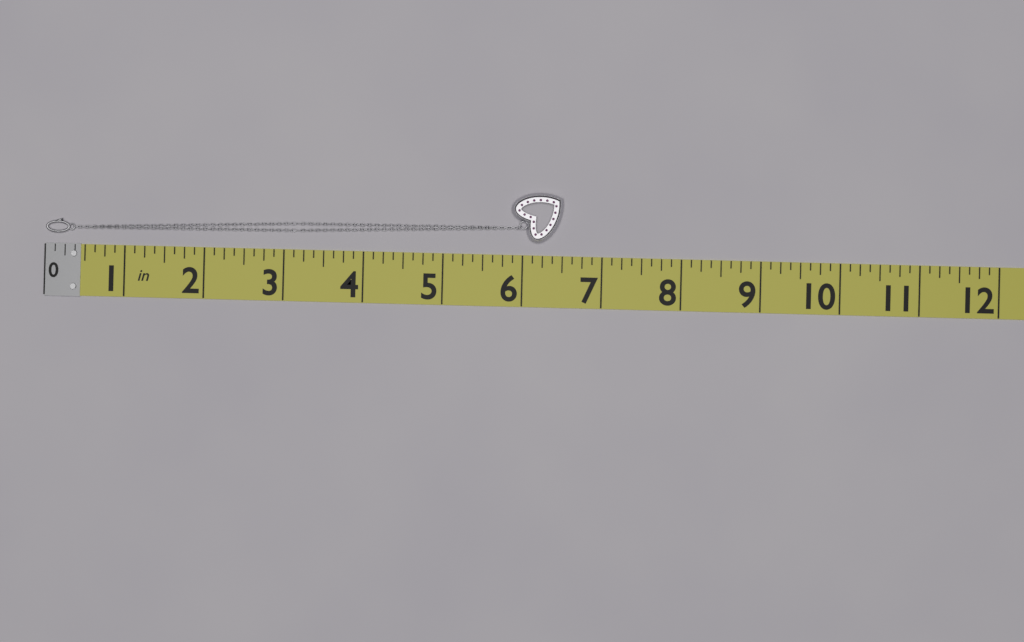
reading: 6.500 in
